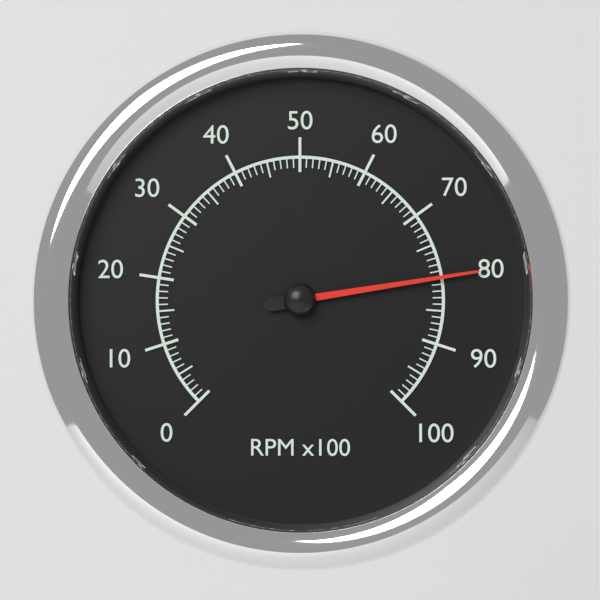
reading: 80 RPM x100
